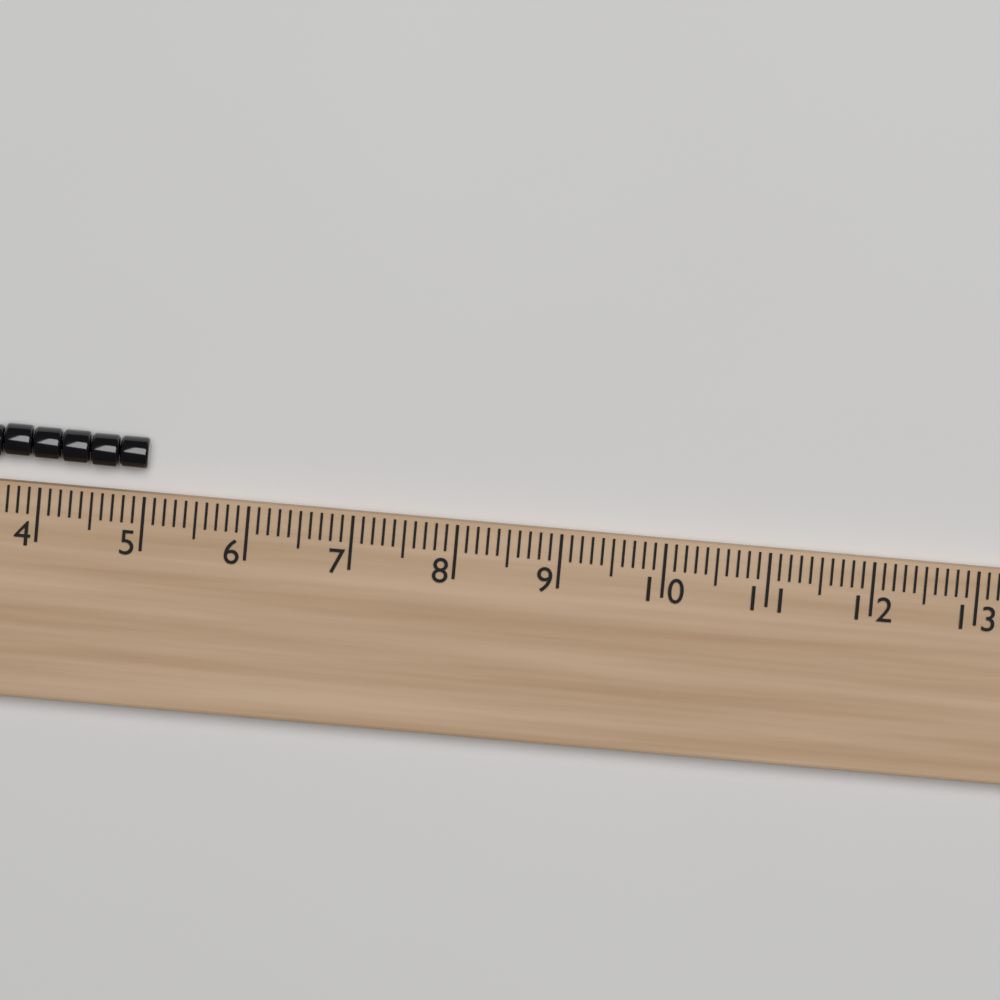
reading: 5.0 (no unit)
